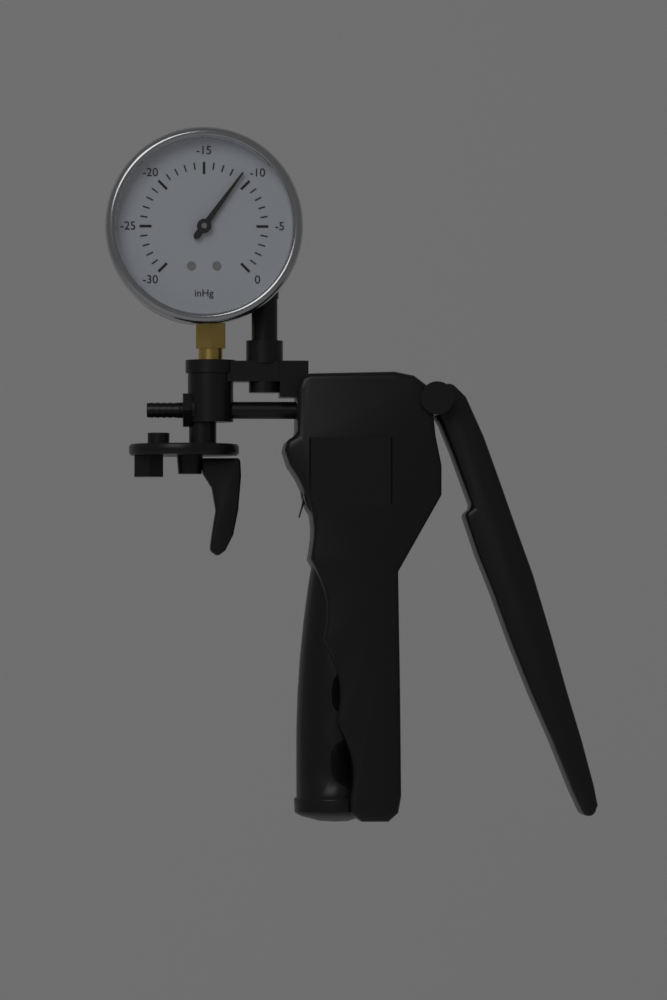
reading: -11 inHg
